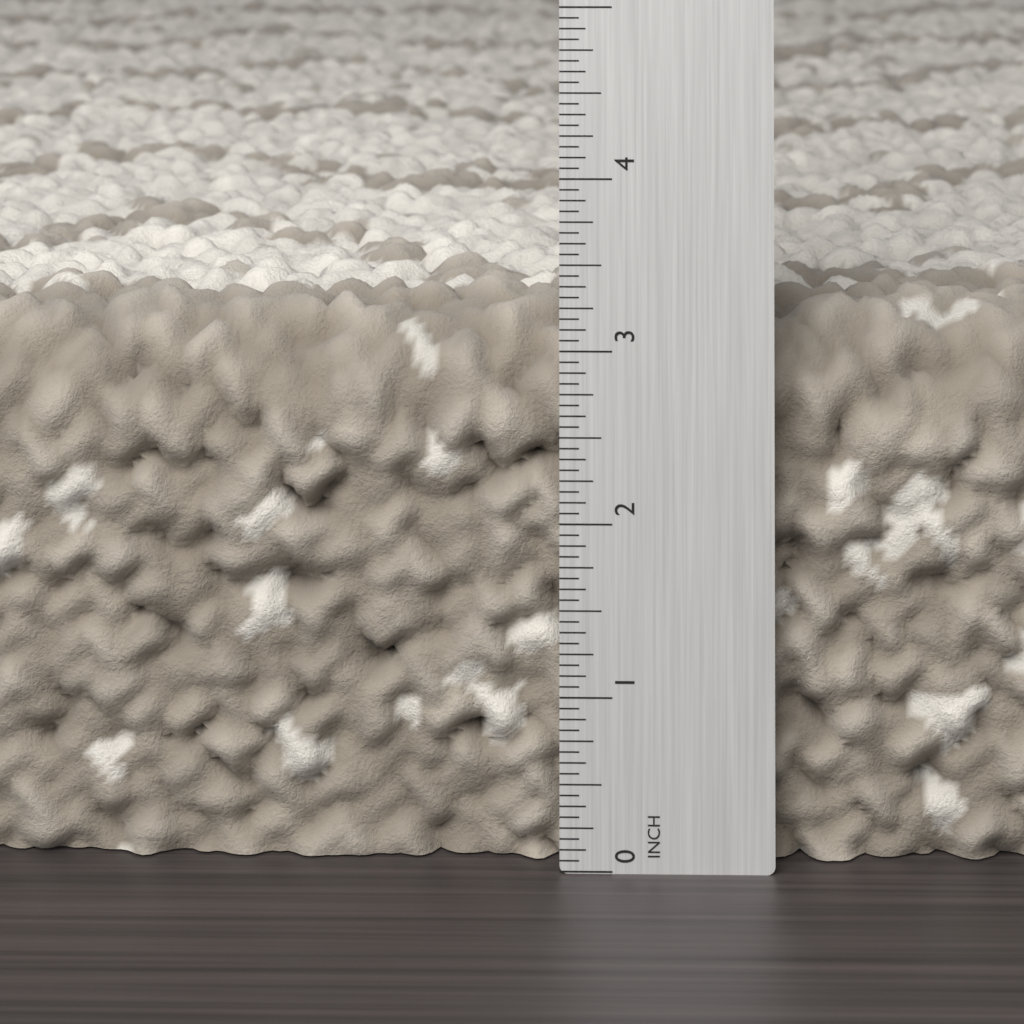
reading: 3.2500 in
